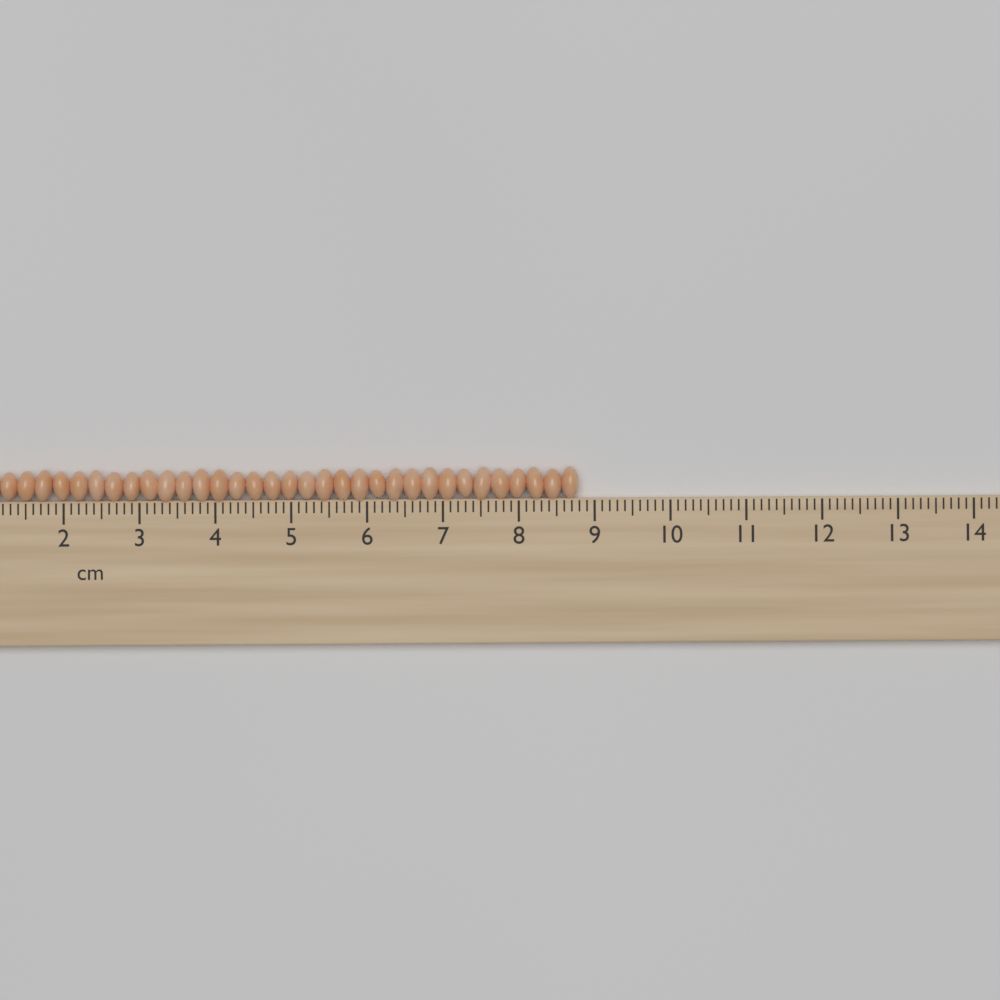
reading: 8.8 cm
